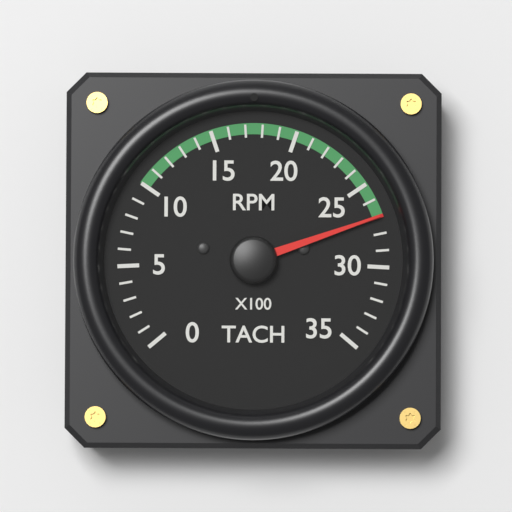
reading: 2700 RPM
